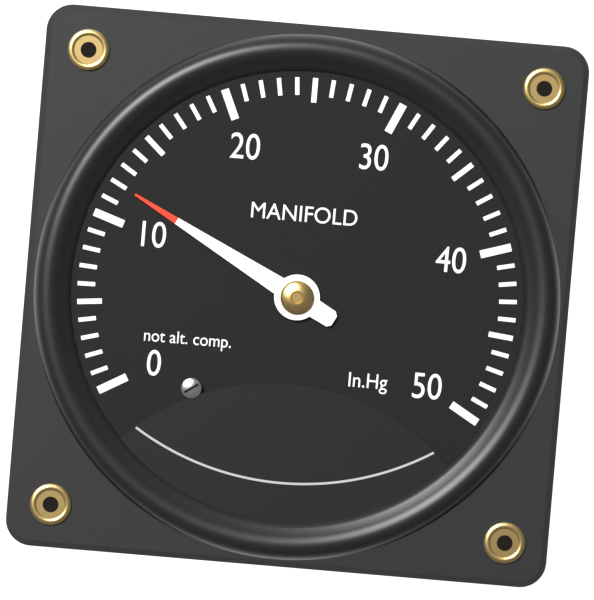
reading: 12 inHg
